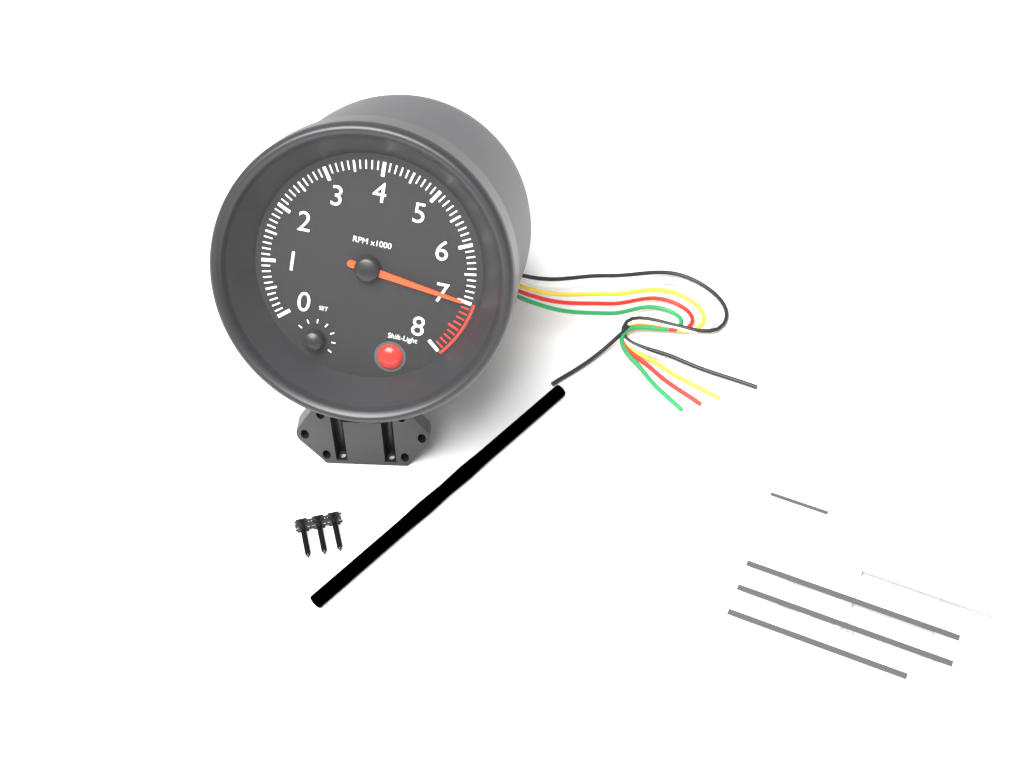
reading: 7000 RPM
